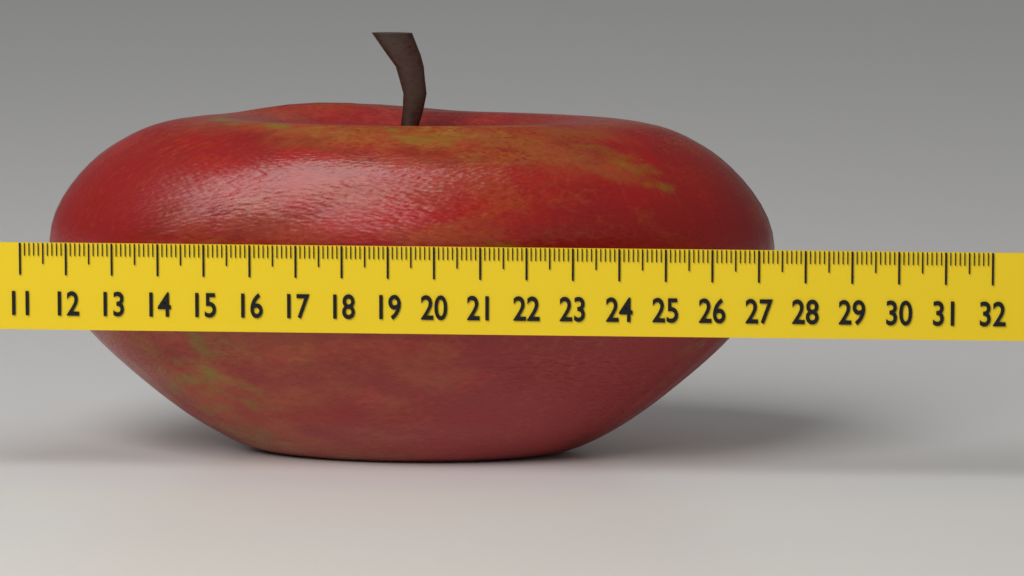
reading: 27.2 (no unit)
